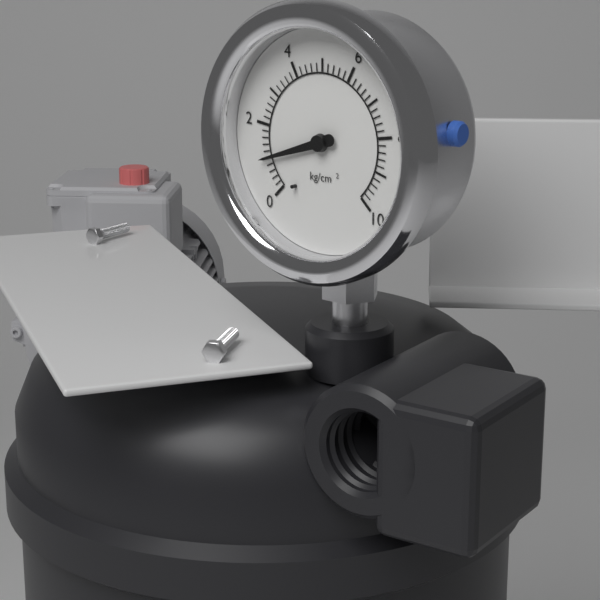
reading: 1.0 kg/cm²
